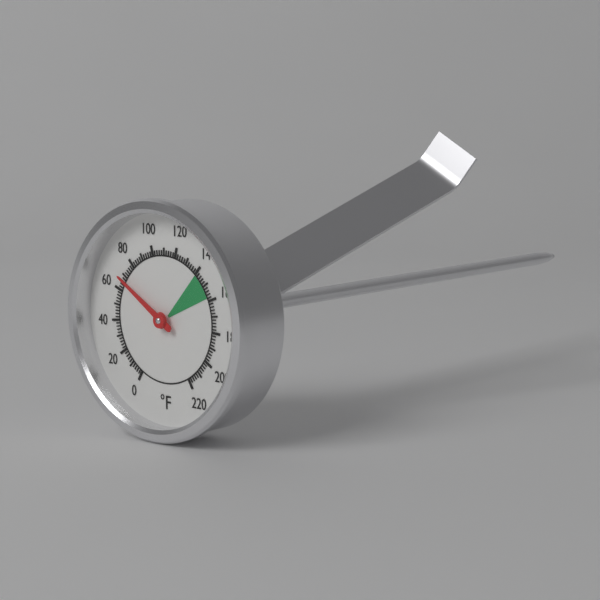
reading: 68 °F
